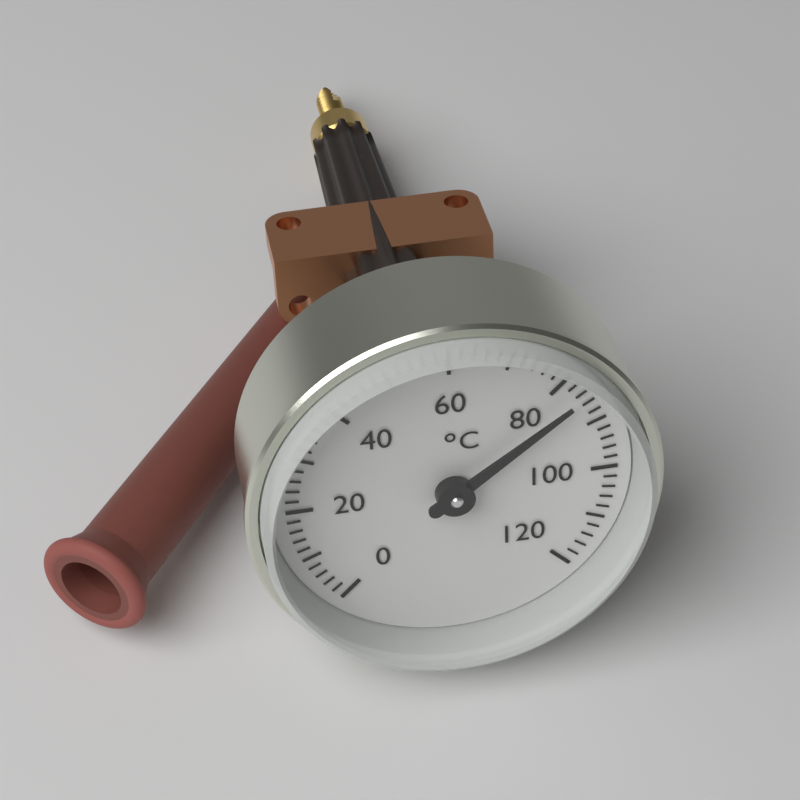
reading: 84 °C
